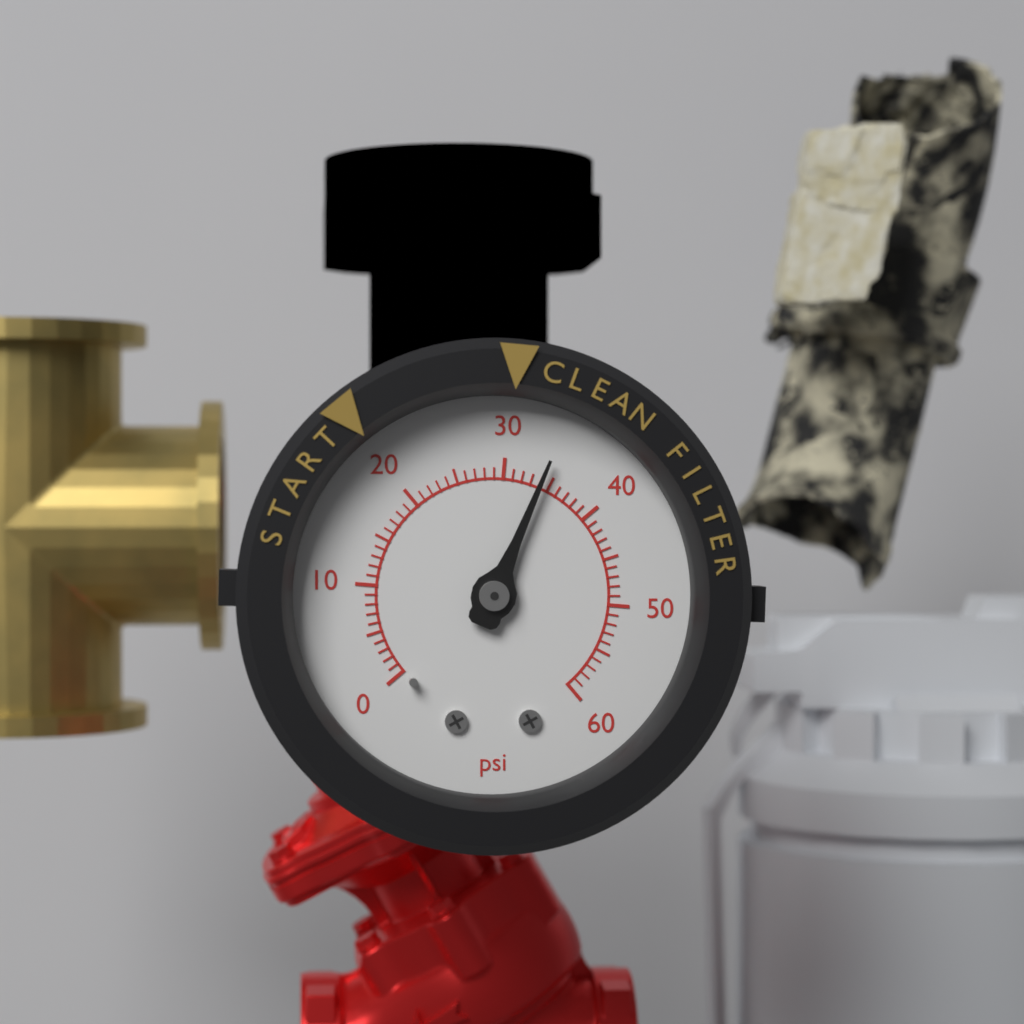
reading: 34 psi
